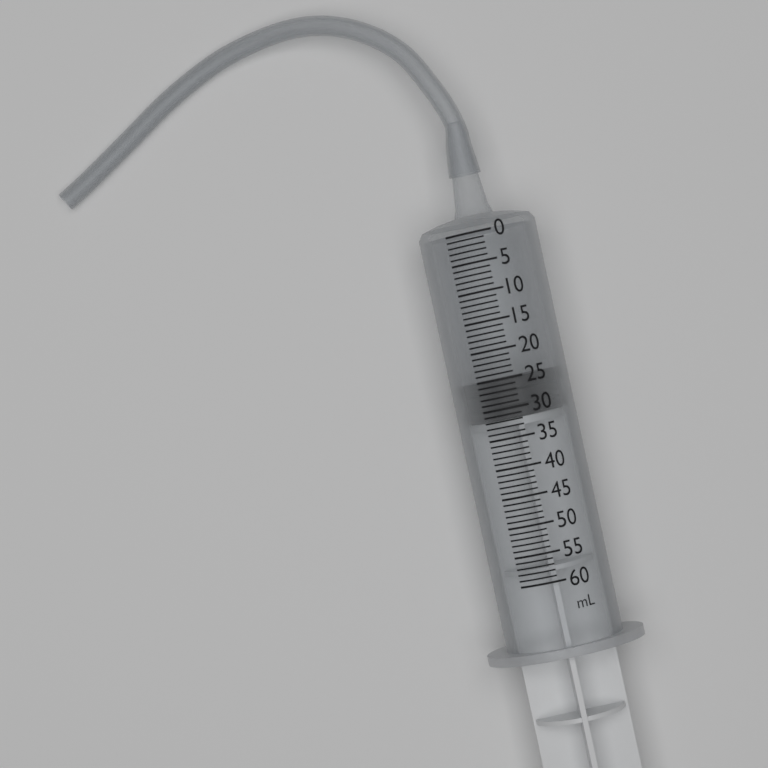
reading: 25 ml
